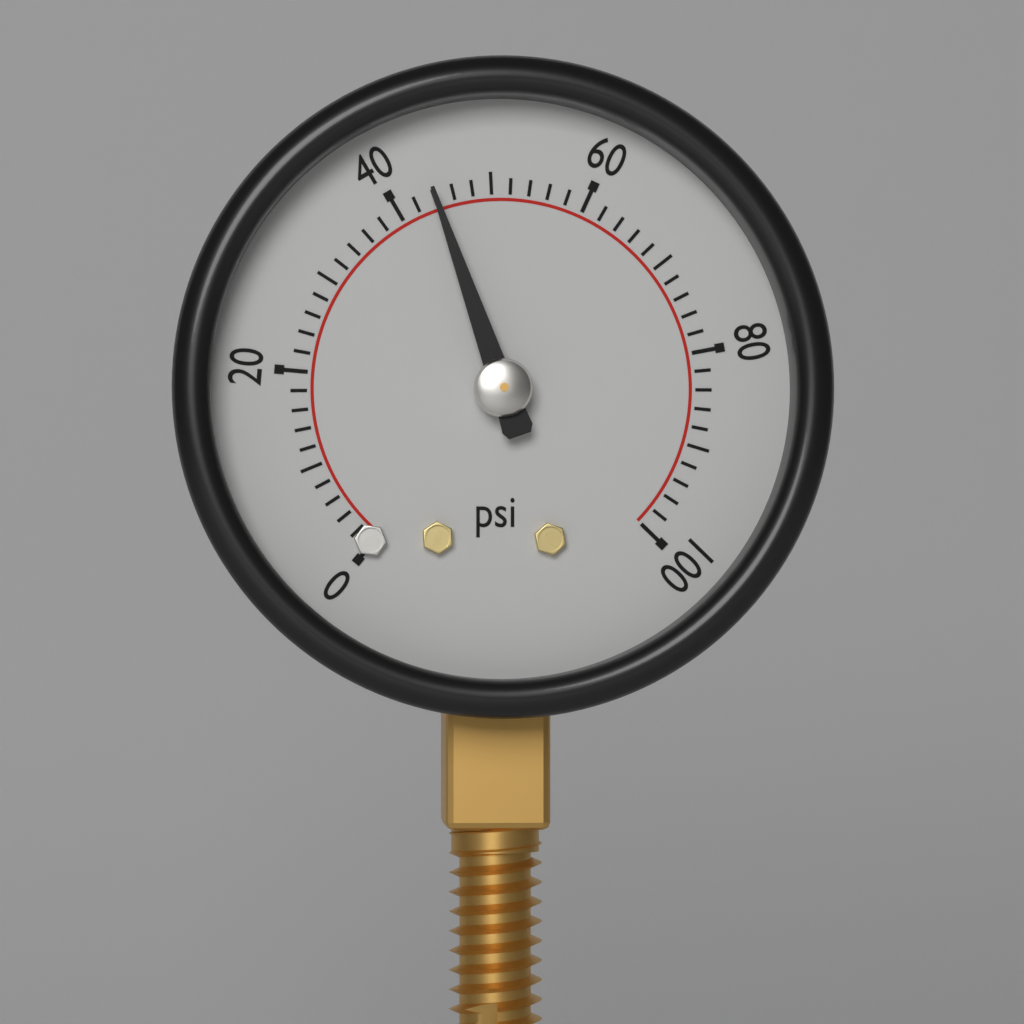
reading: 44 psi
